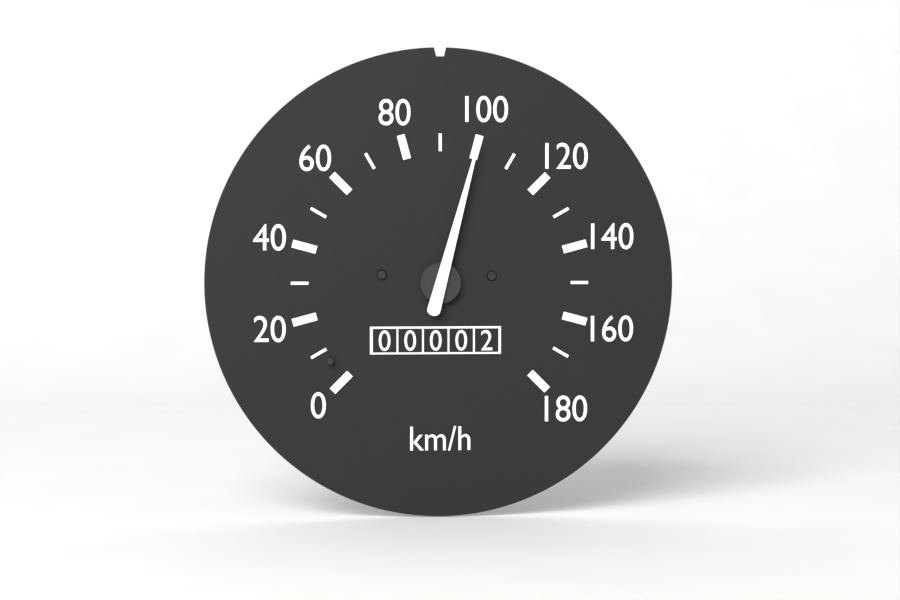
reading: 100 km/h
